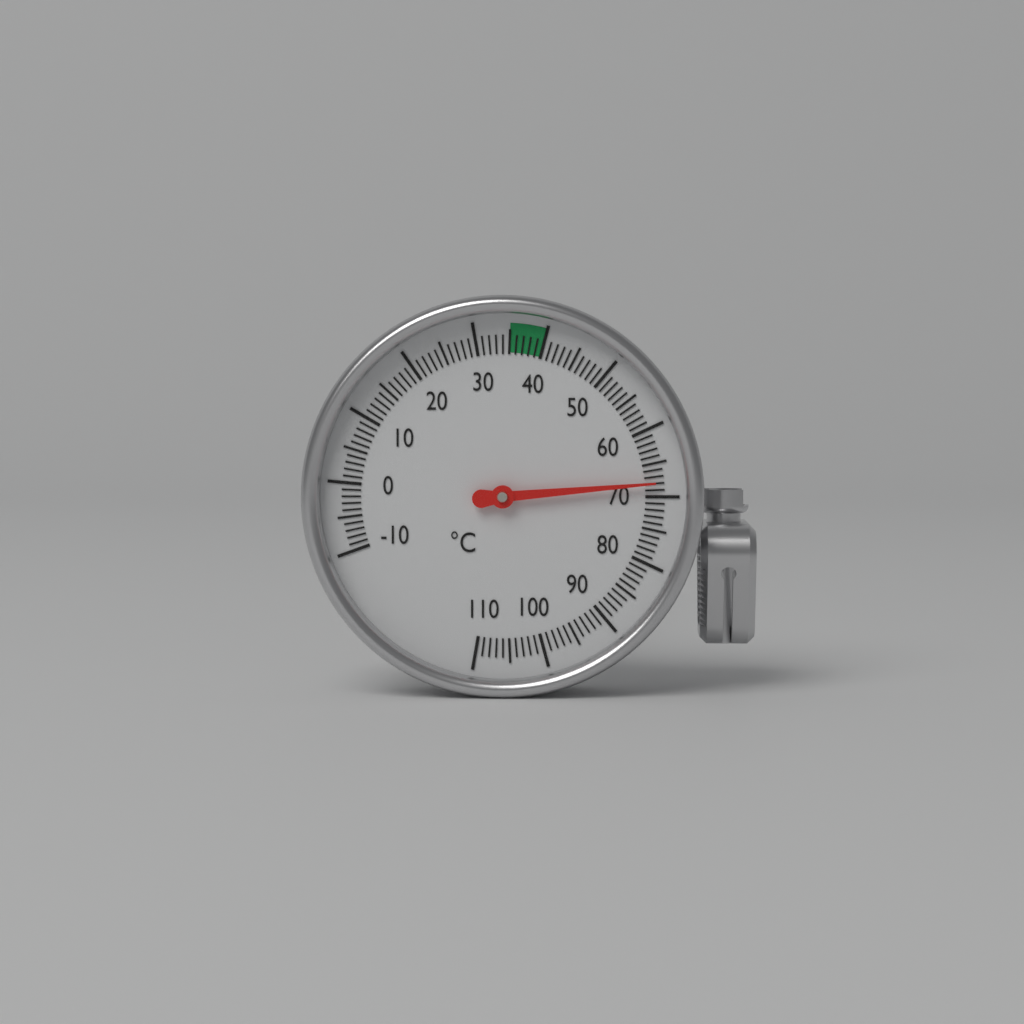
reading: 68 °C
